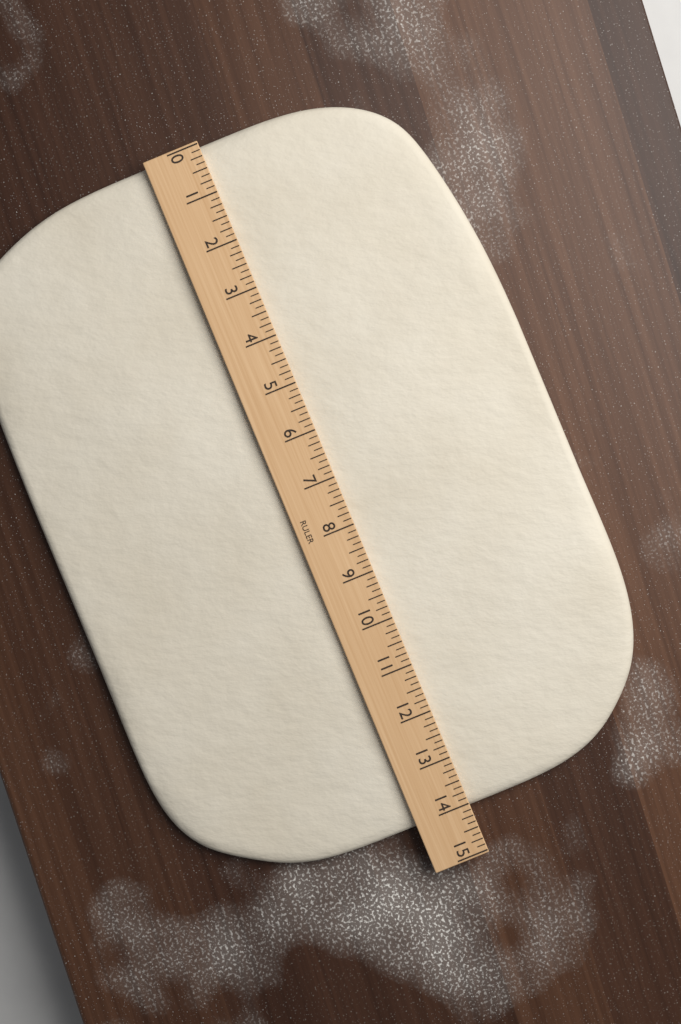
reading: 14.125 (no unit)
